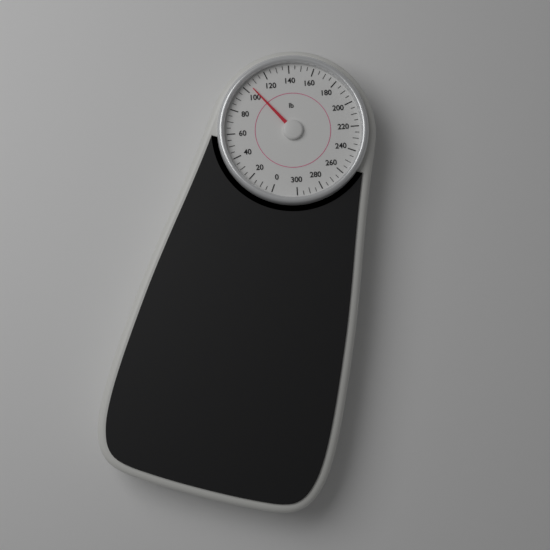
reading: 105 lb
